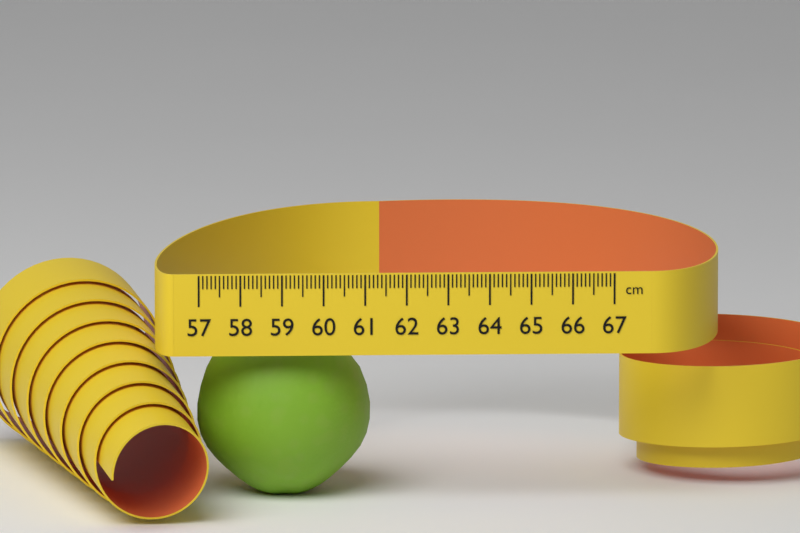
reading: 61.2 cm
